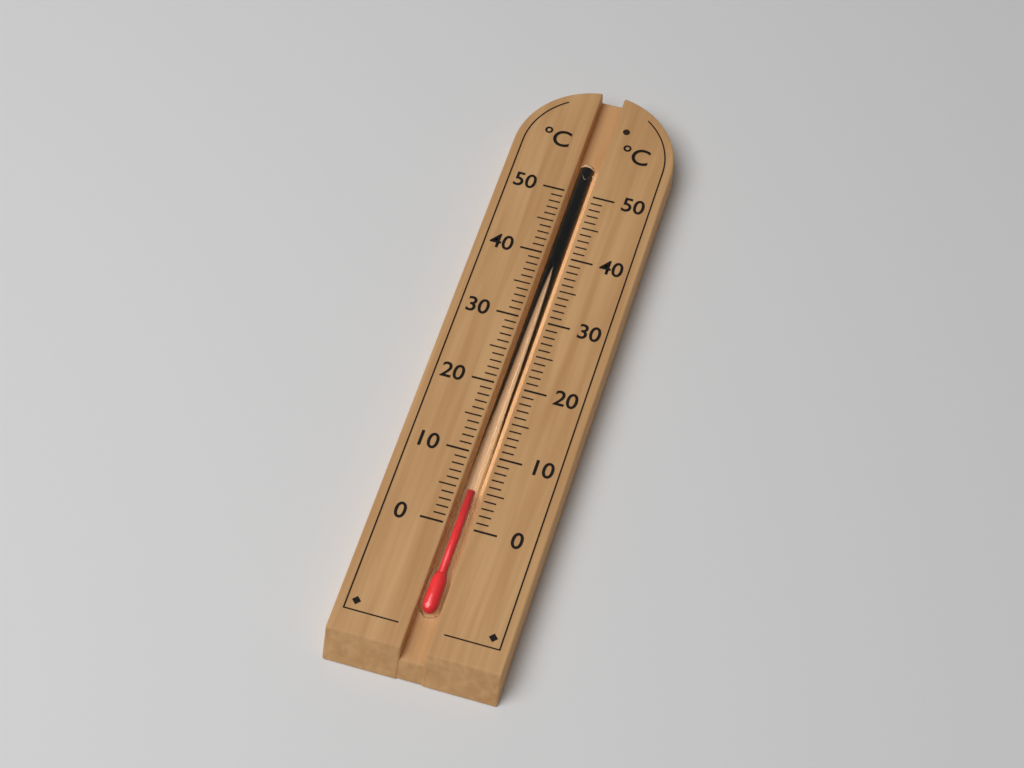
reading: 5 °C
